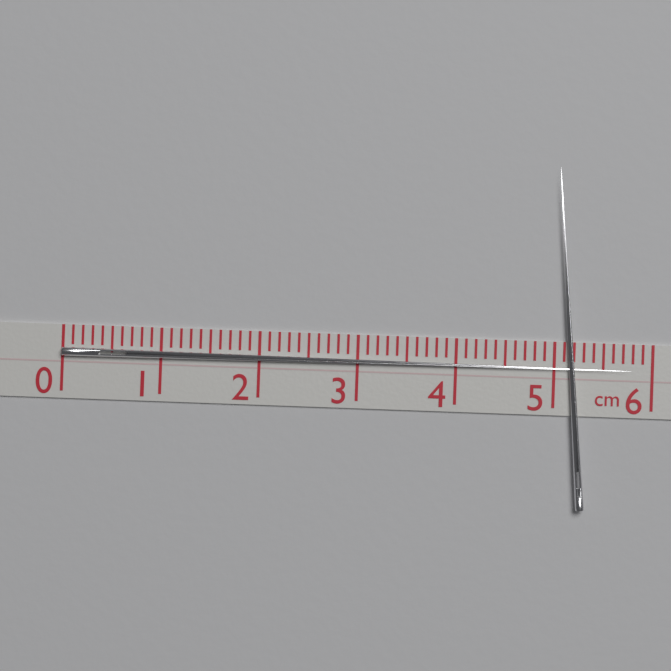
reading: 5.8 cm
